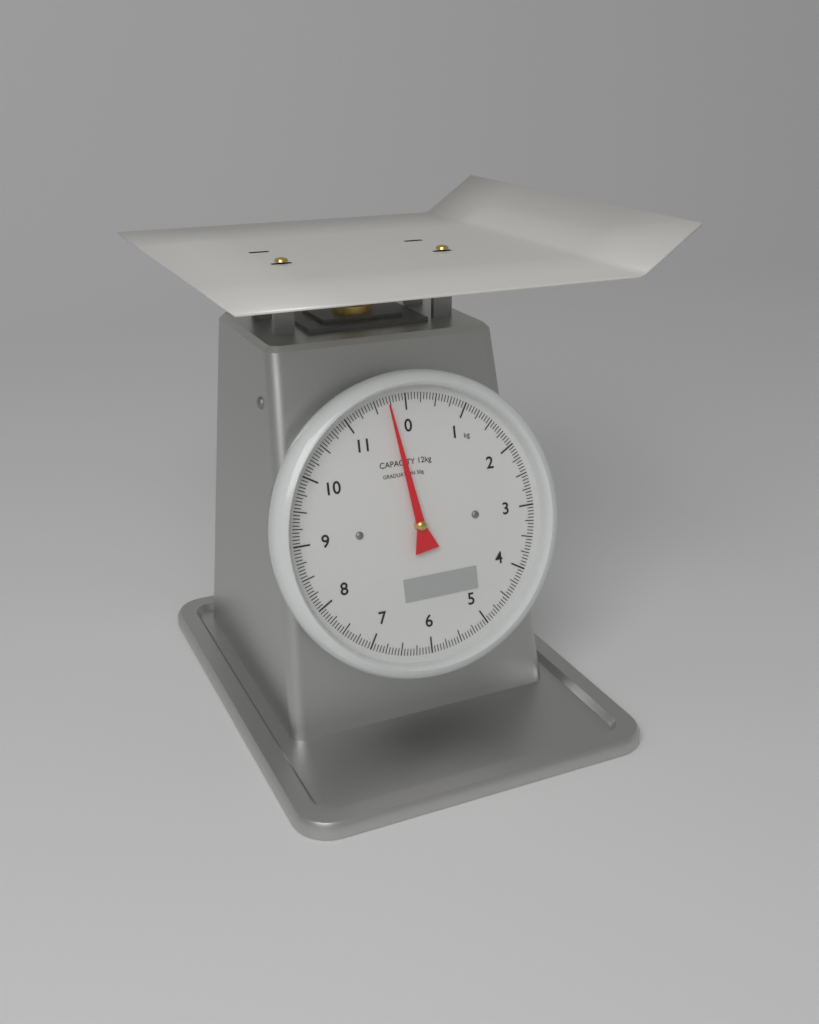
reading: 11.70 kg
